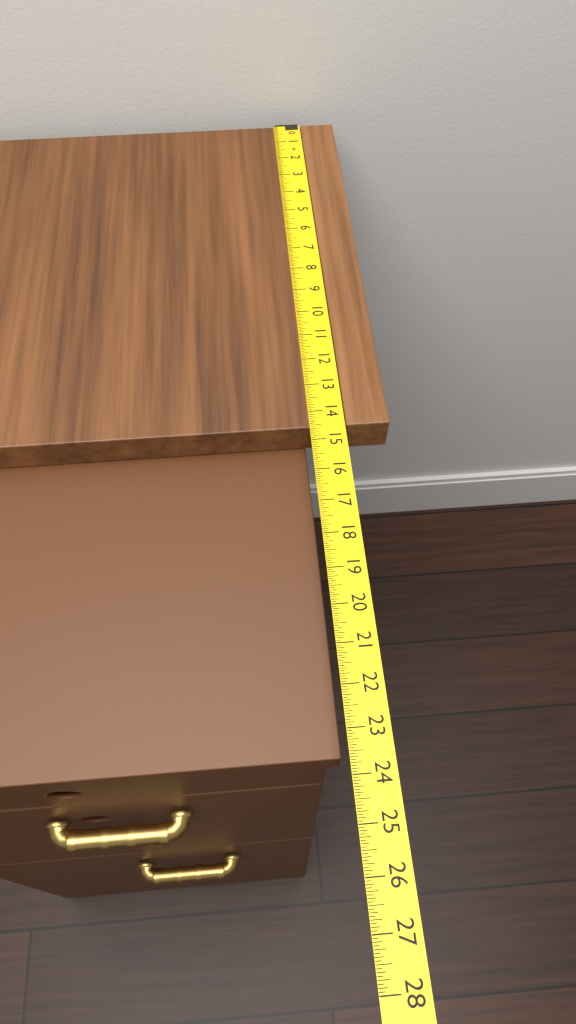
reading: 14.5625 in
